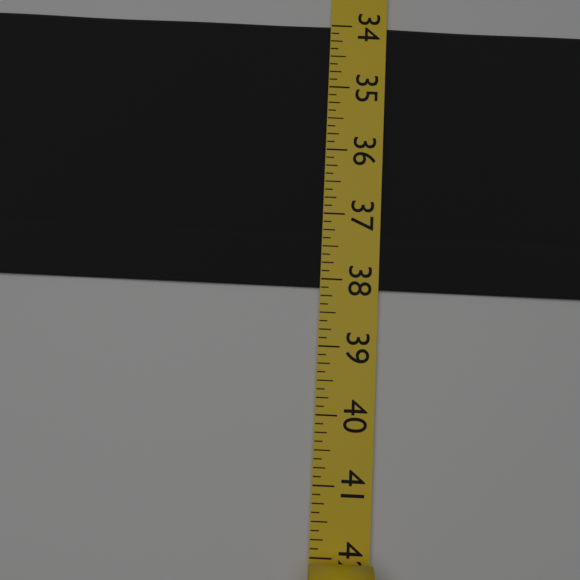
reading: 38.125 (no unit)
